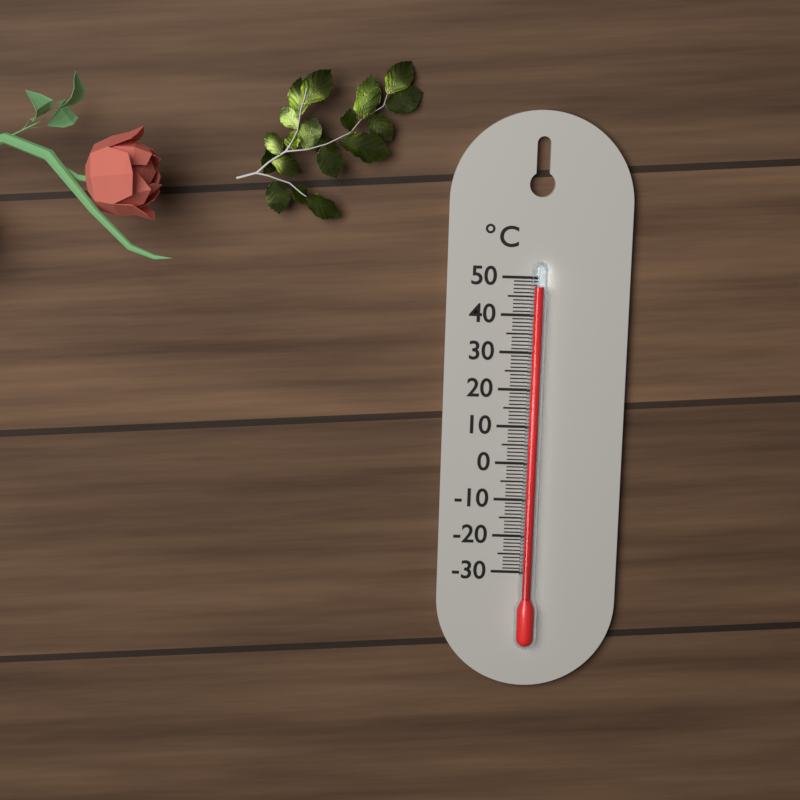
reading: 48 °C
